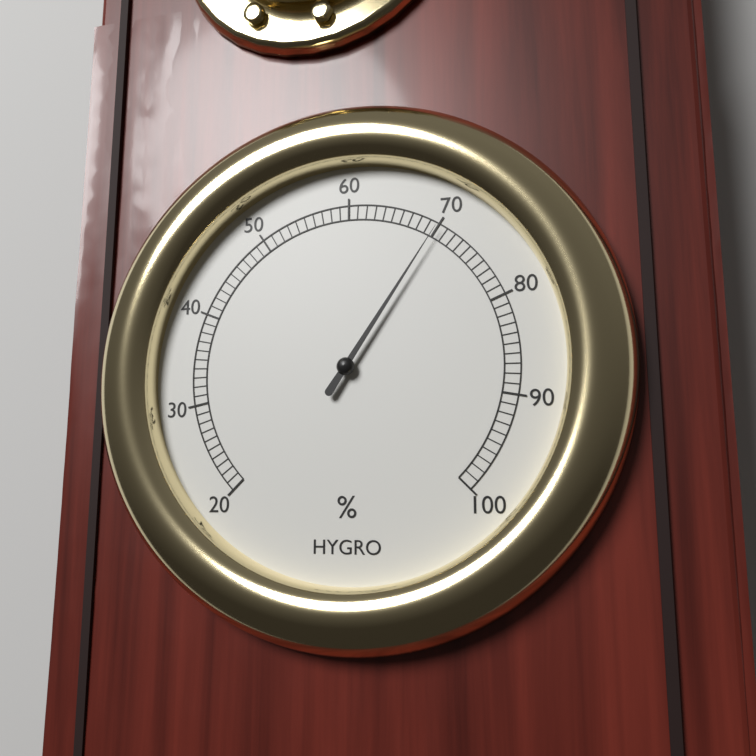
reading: 70 %
